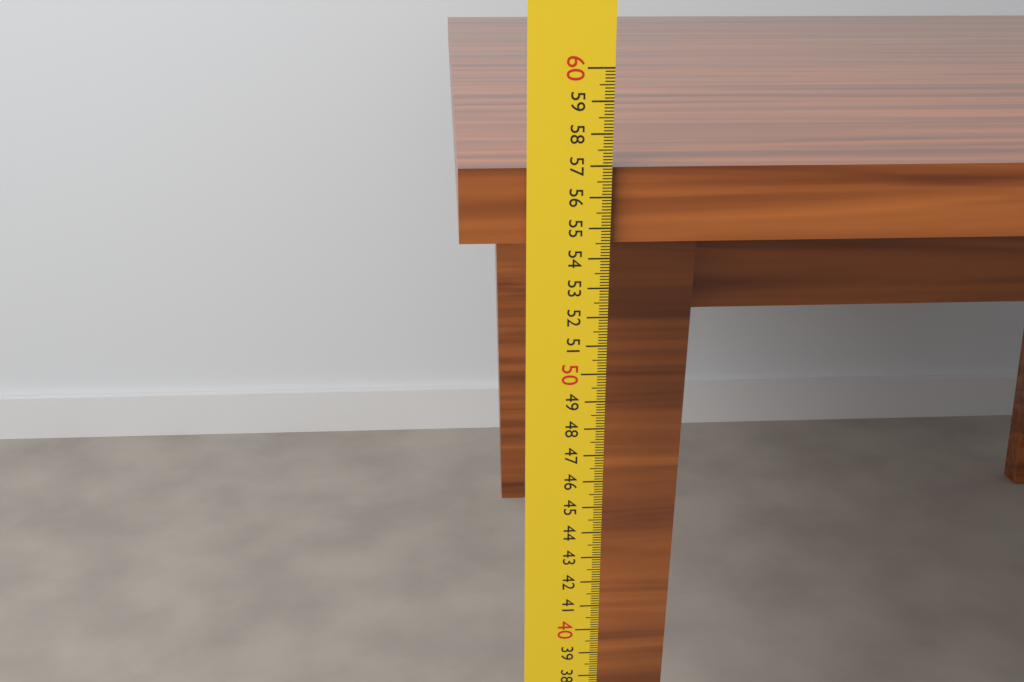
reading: 56.9 cm
